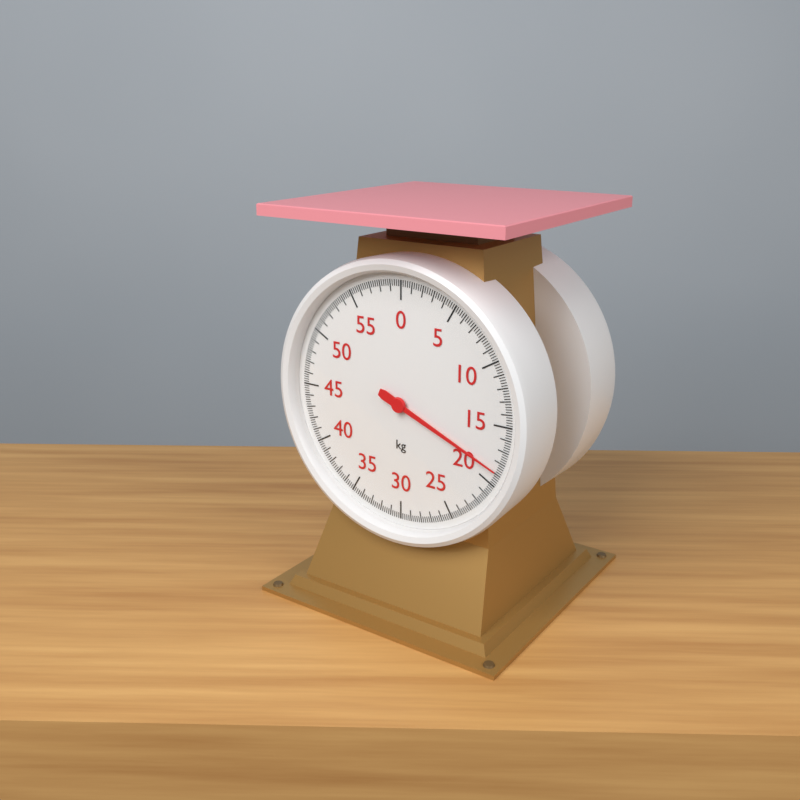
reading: 18.8 kg
